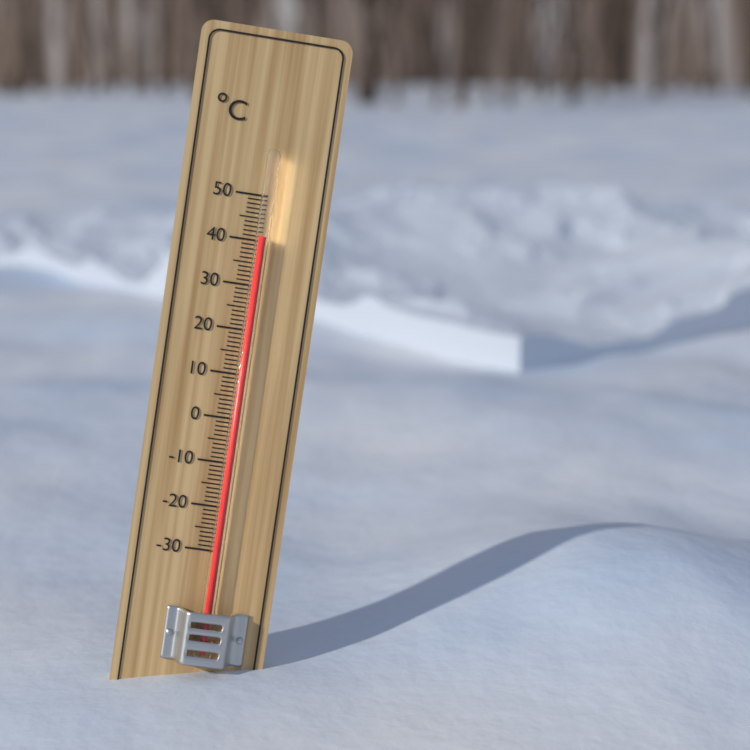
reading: 41 °C
